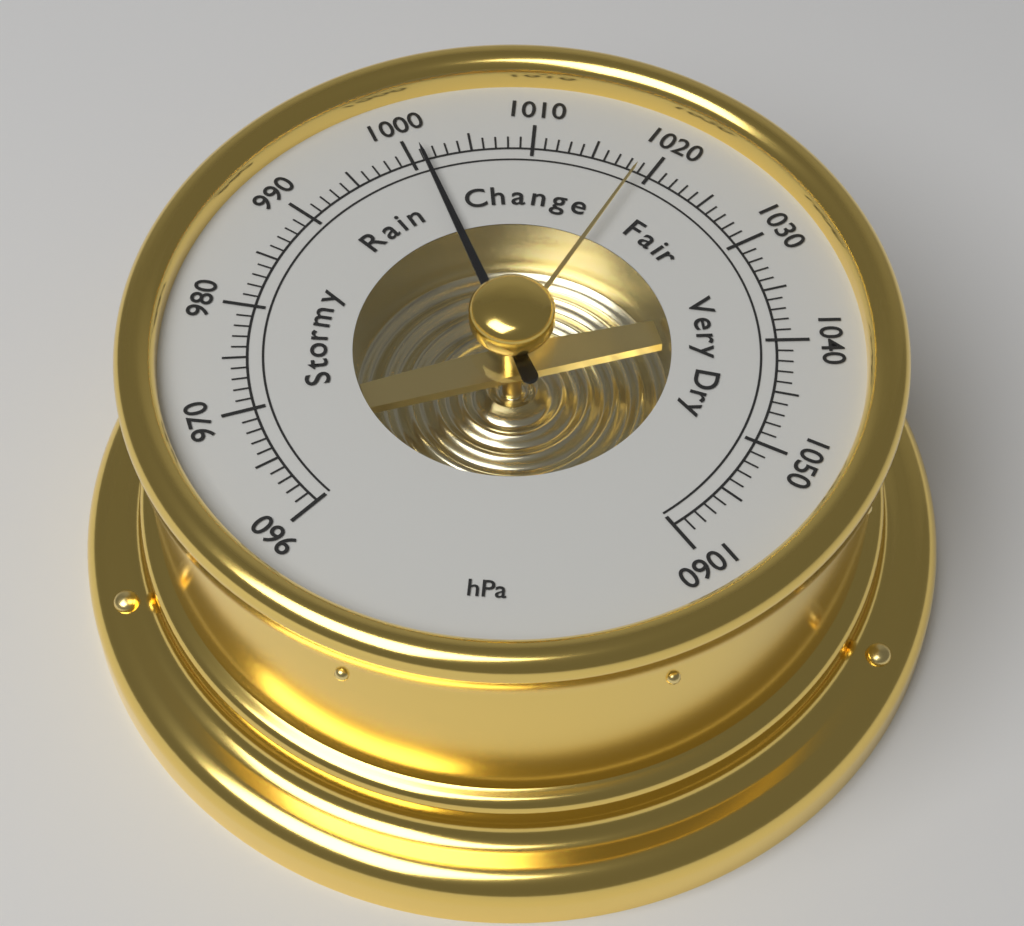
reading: 1001 hPa
